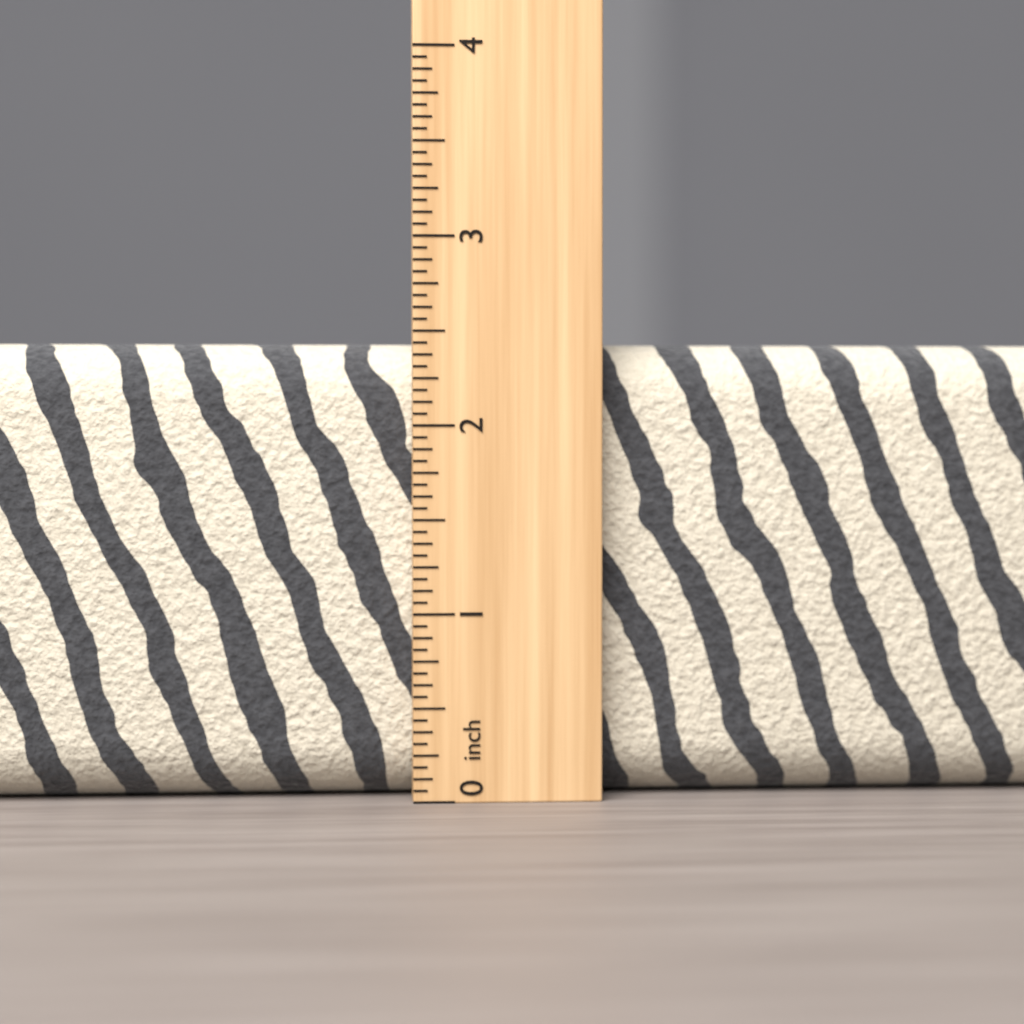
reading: 2.4375 inch
